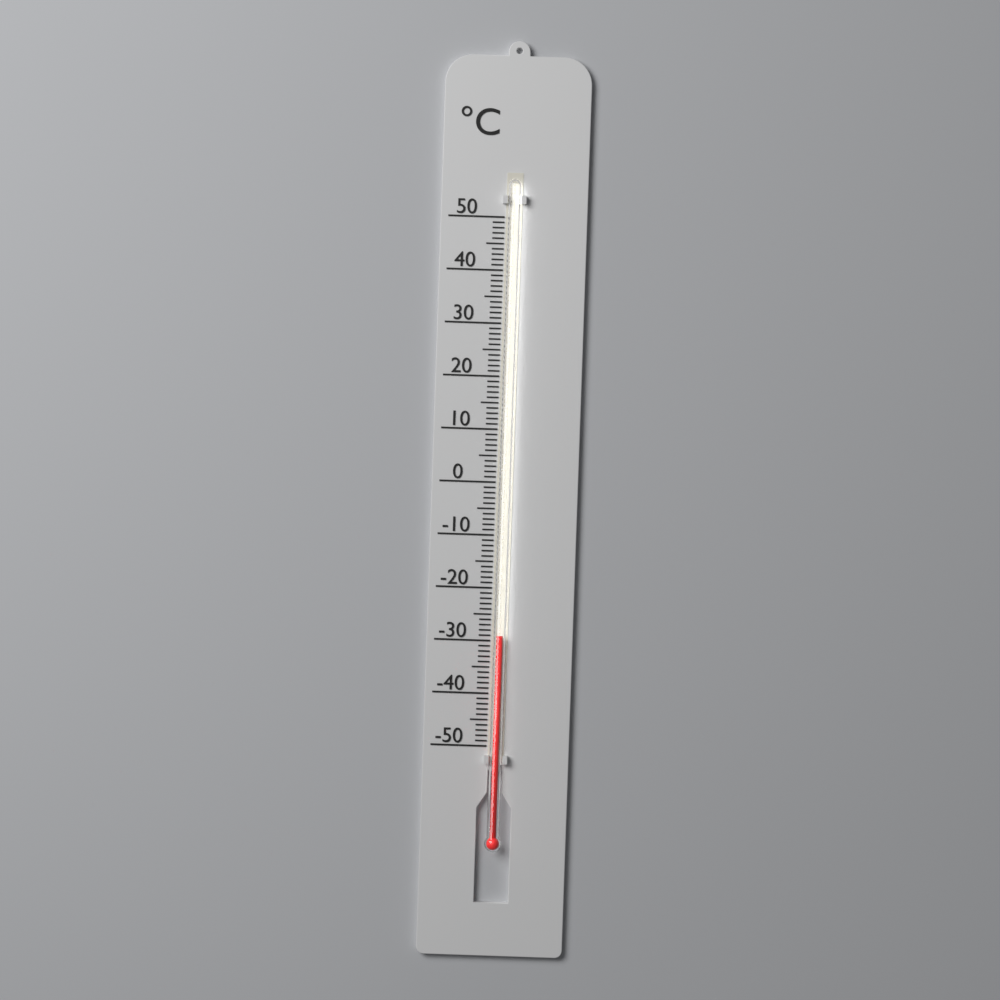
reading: -29 °C
